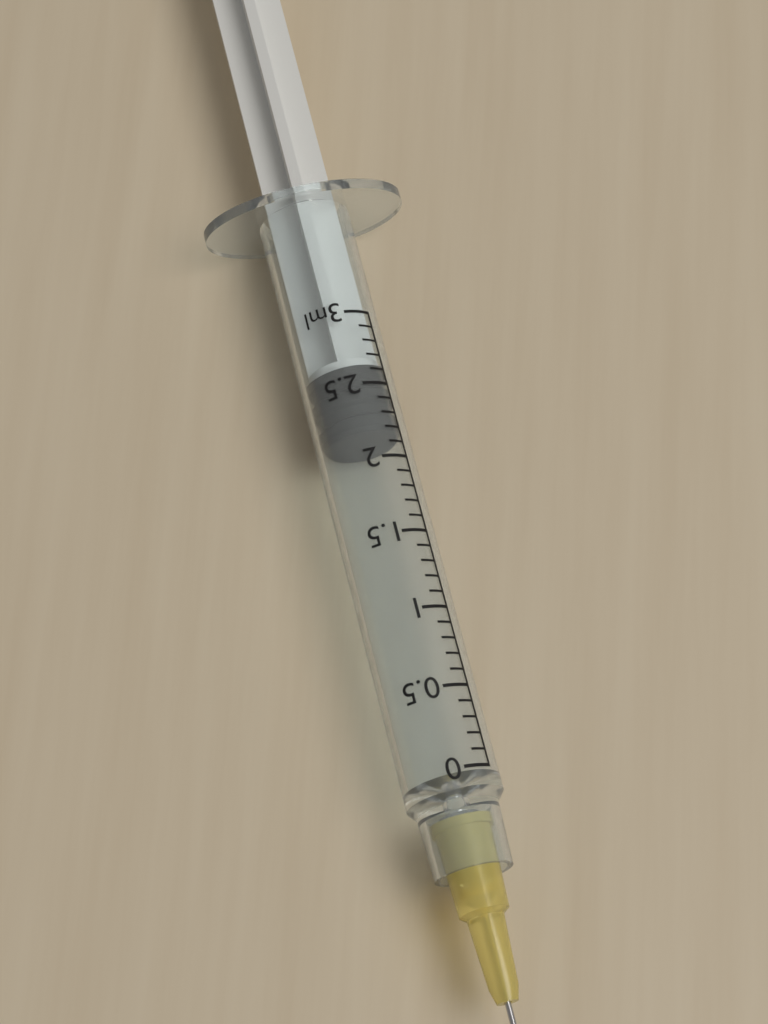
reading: 2.2 ml
